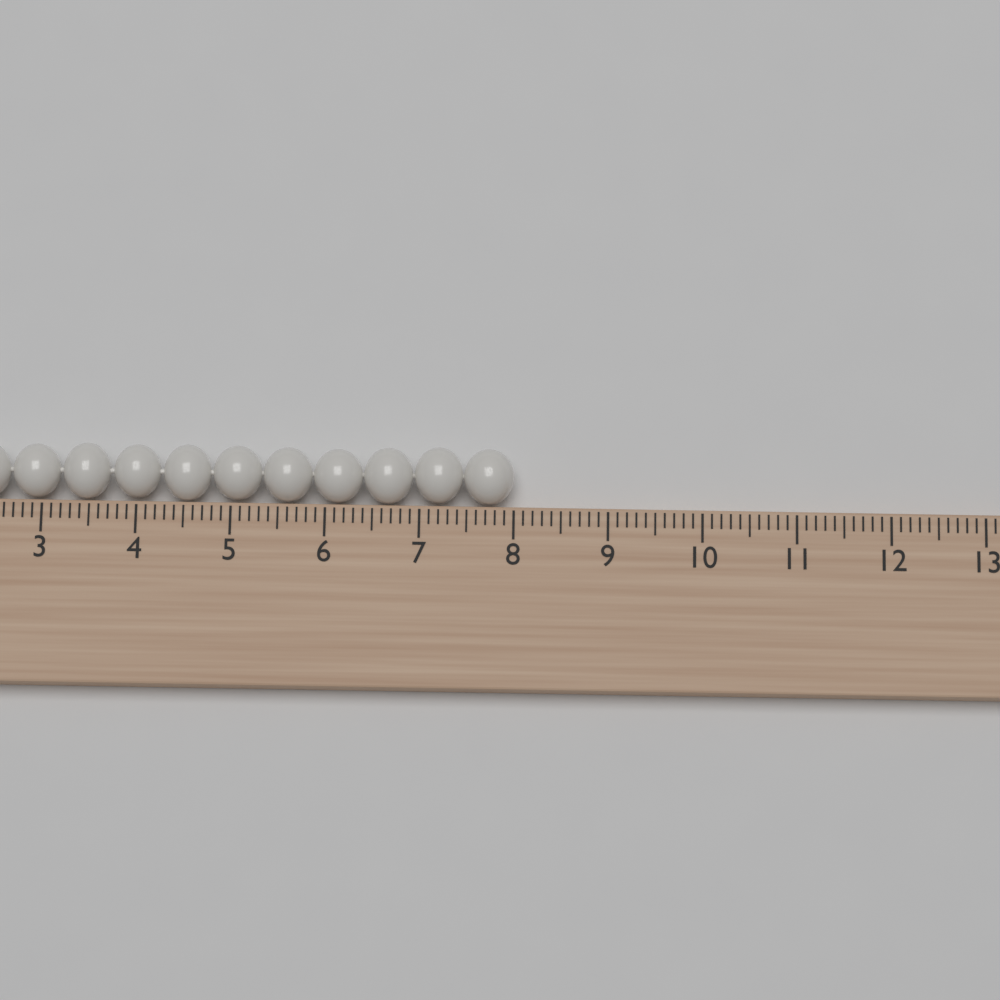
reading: 8.0 cm
